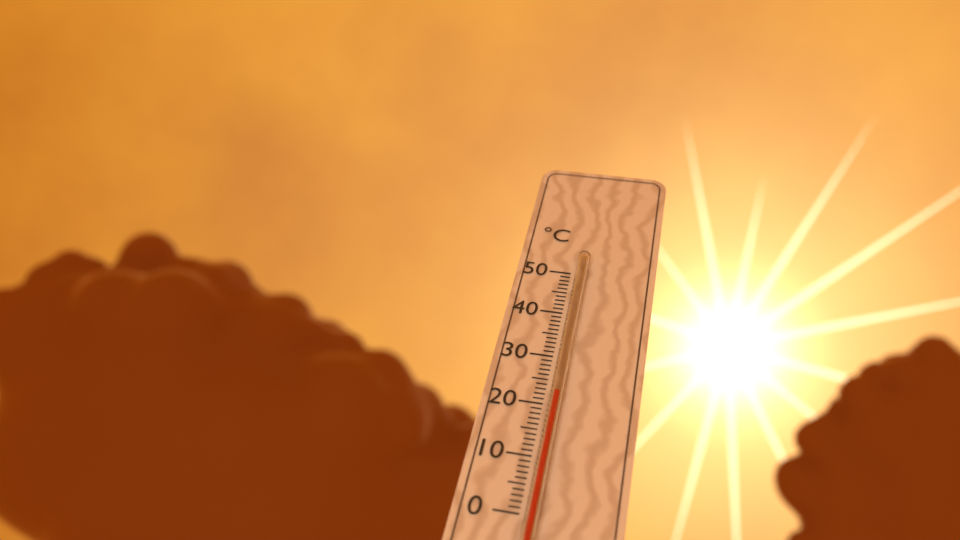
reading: 22 °C
